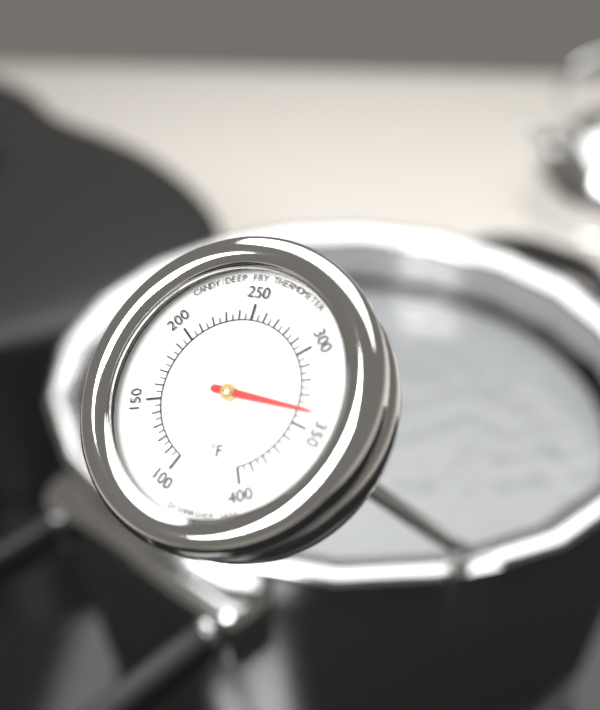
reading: 340 °F
